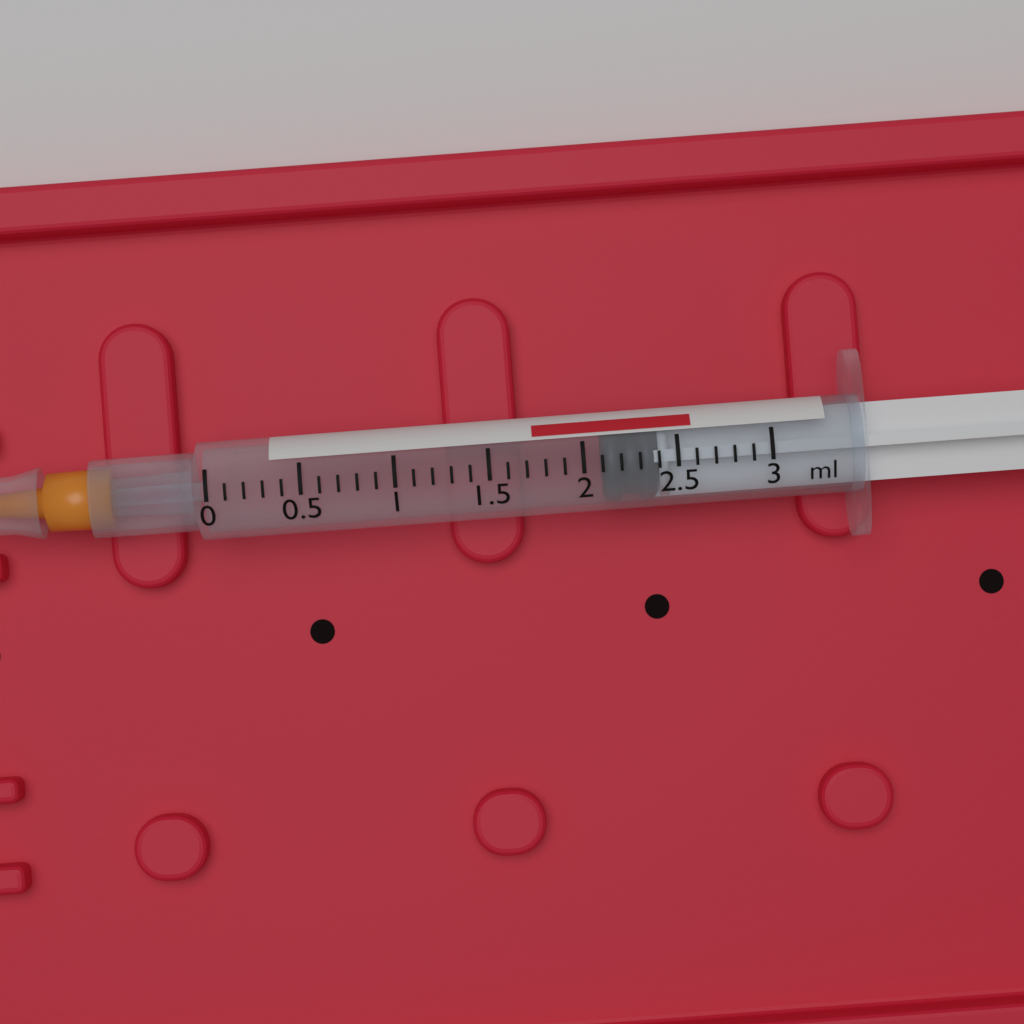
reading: 2.1 ml
